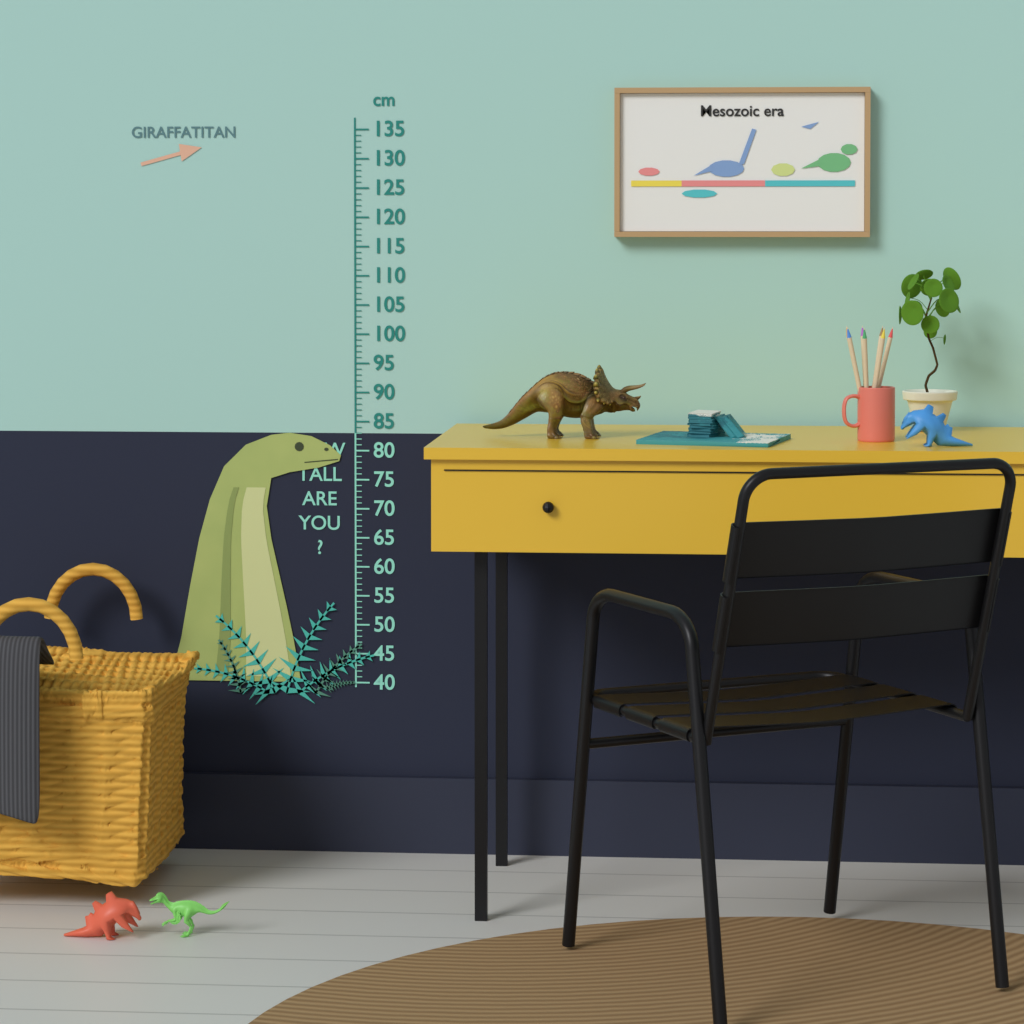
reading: 83 cm
